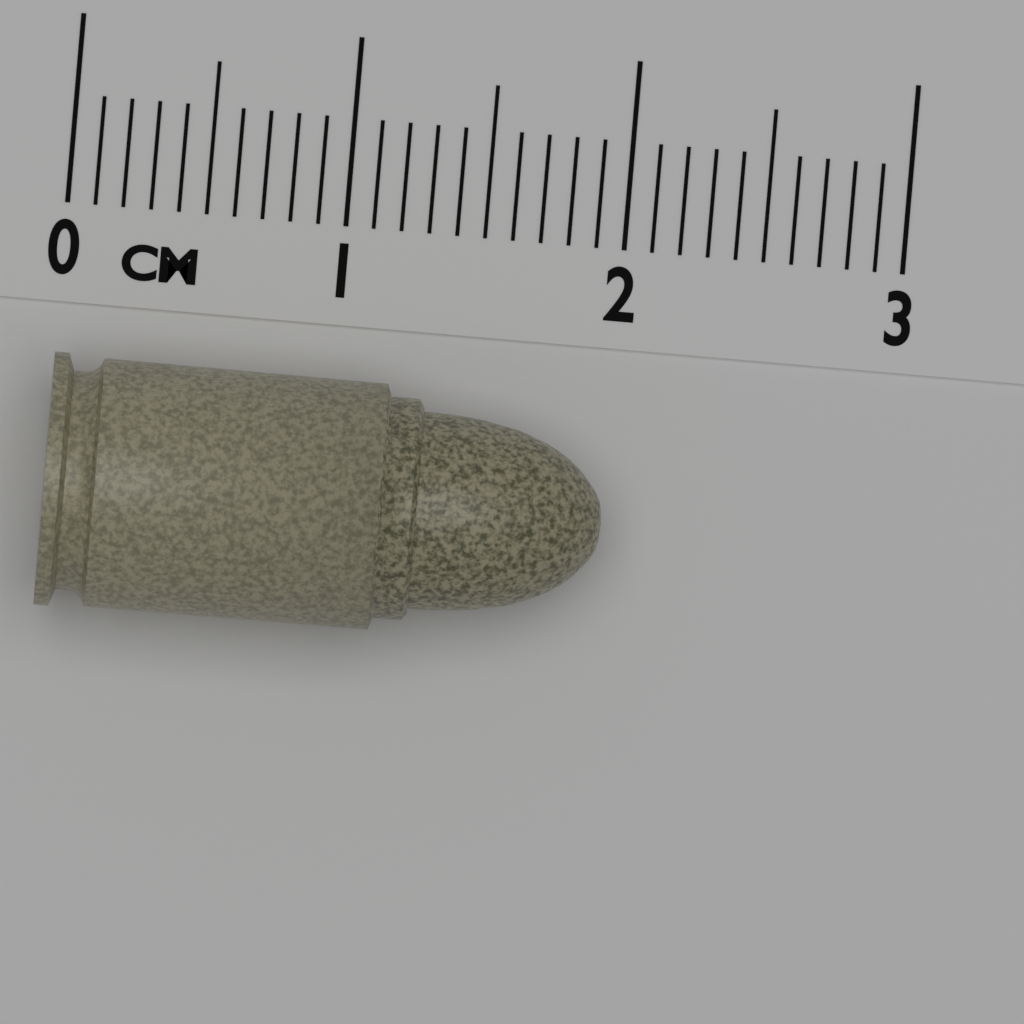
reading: 2.0 cm
